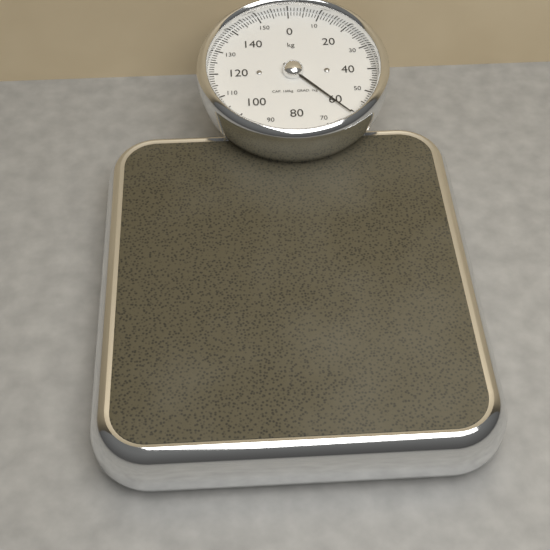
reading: 61 kg
